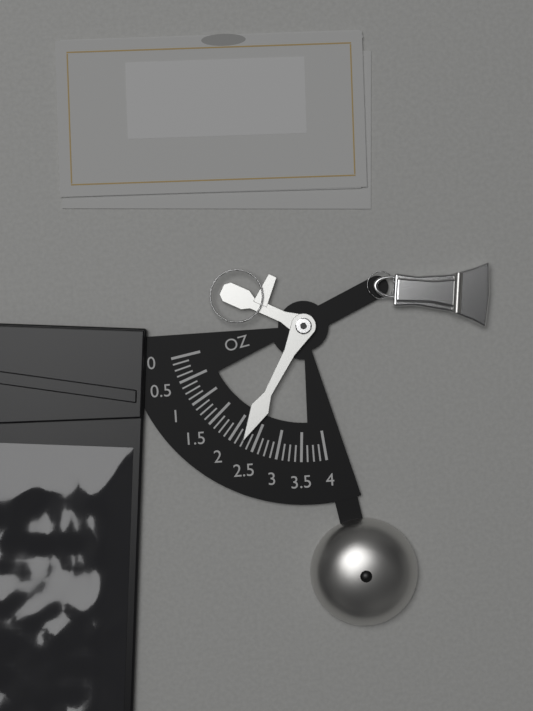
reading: 2.250 oz
